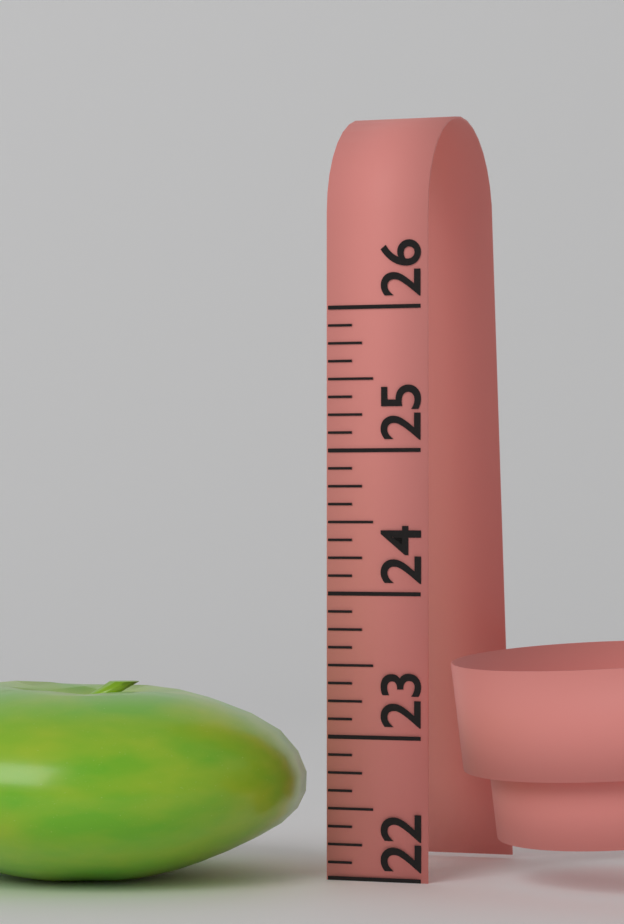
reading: 23.375 (no unit)
